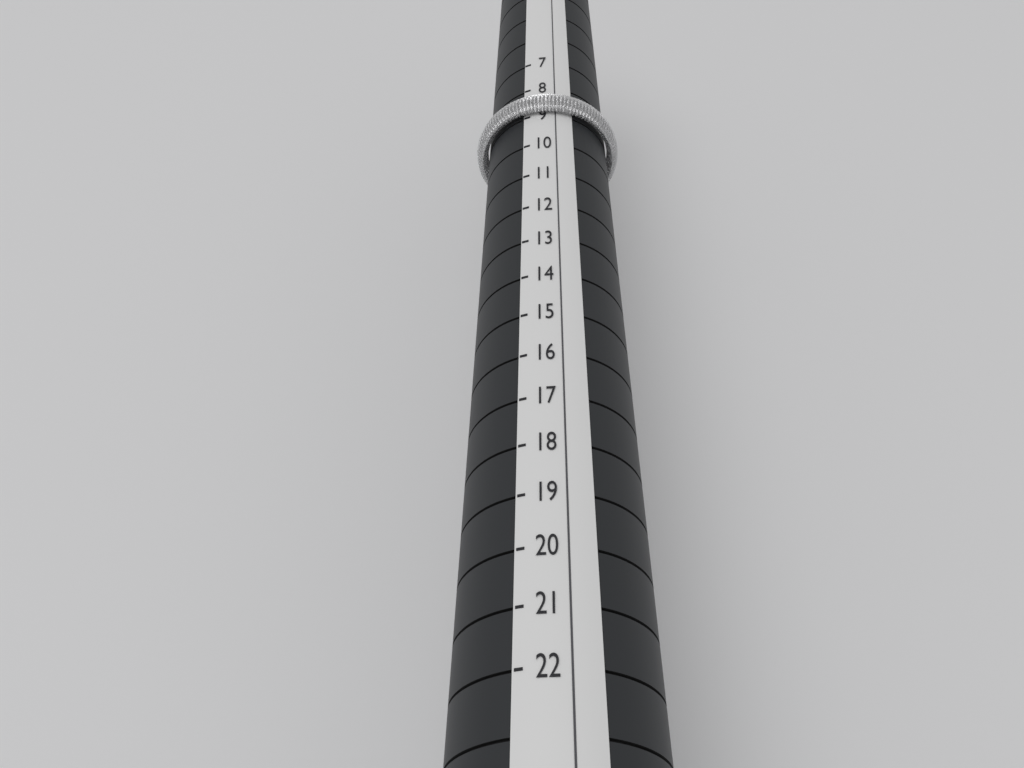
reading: 9 (no unit)
